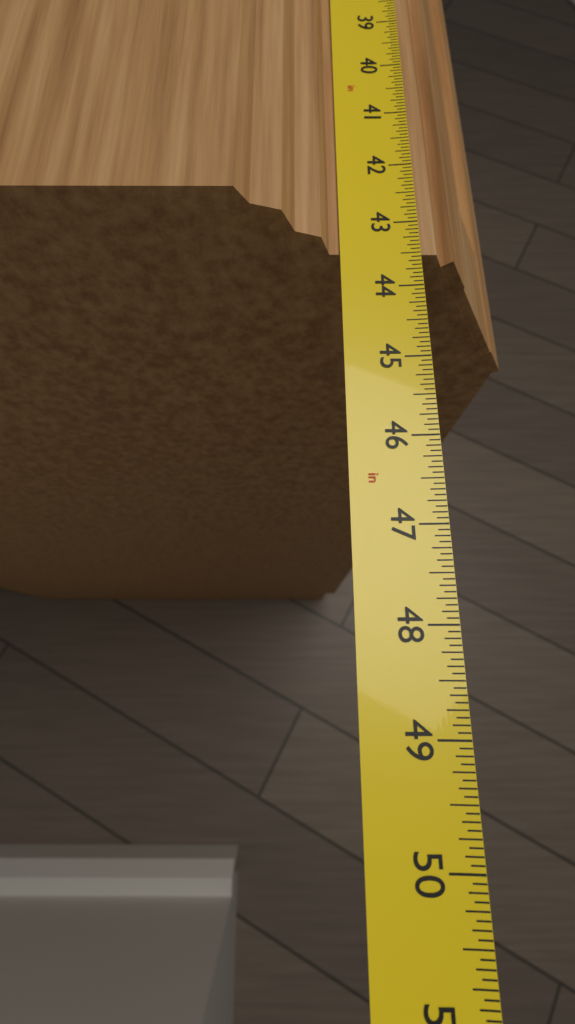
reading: 43.5000 in
